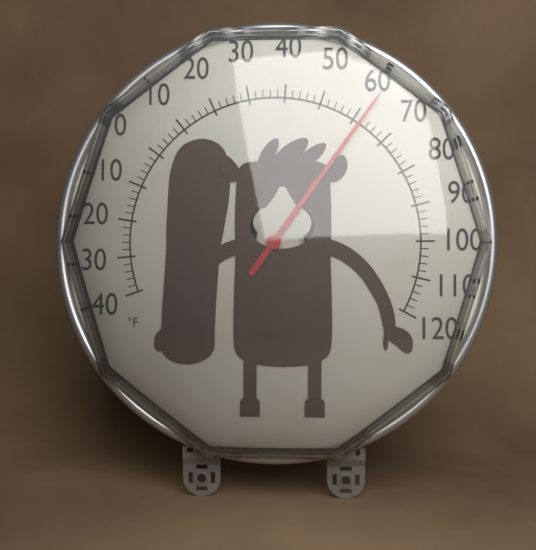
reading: 62 °F
